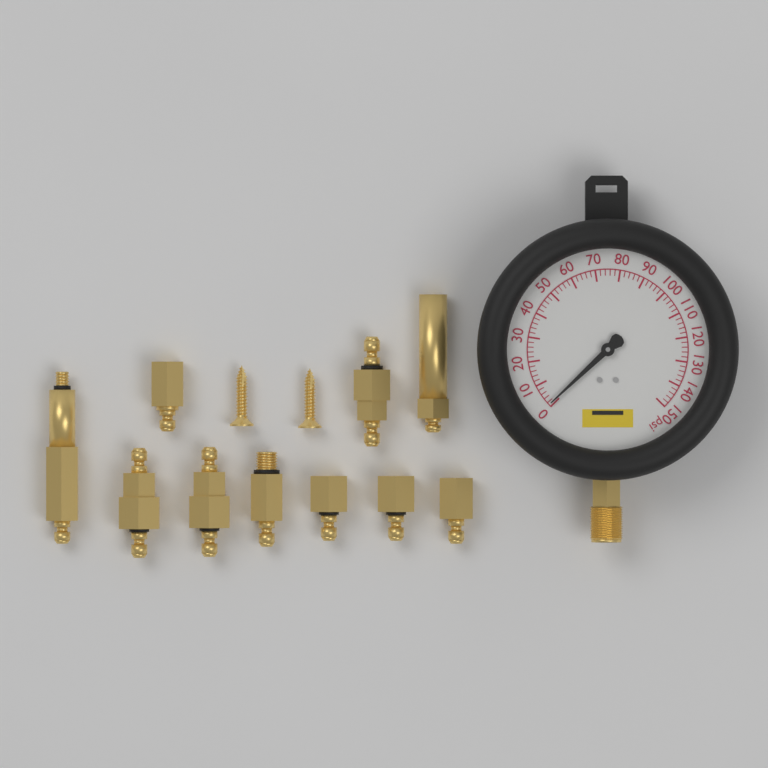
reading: 1 psi
